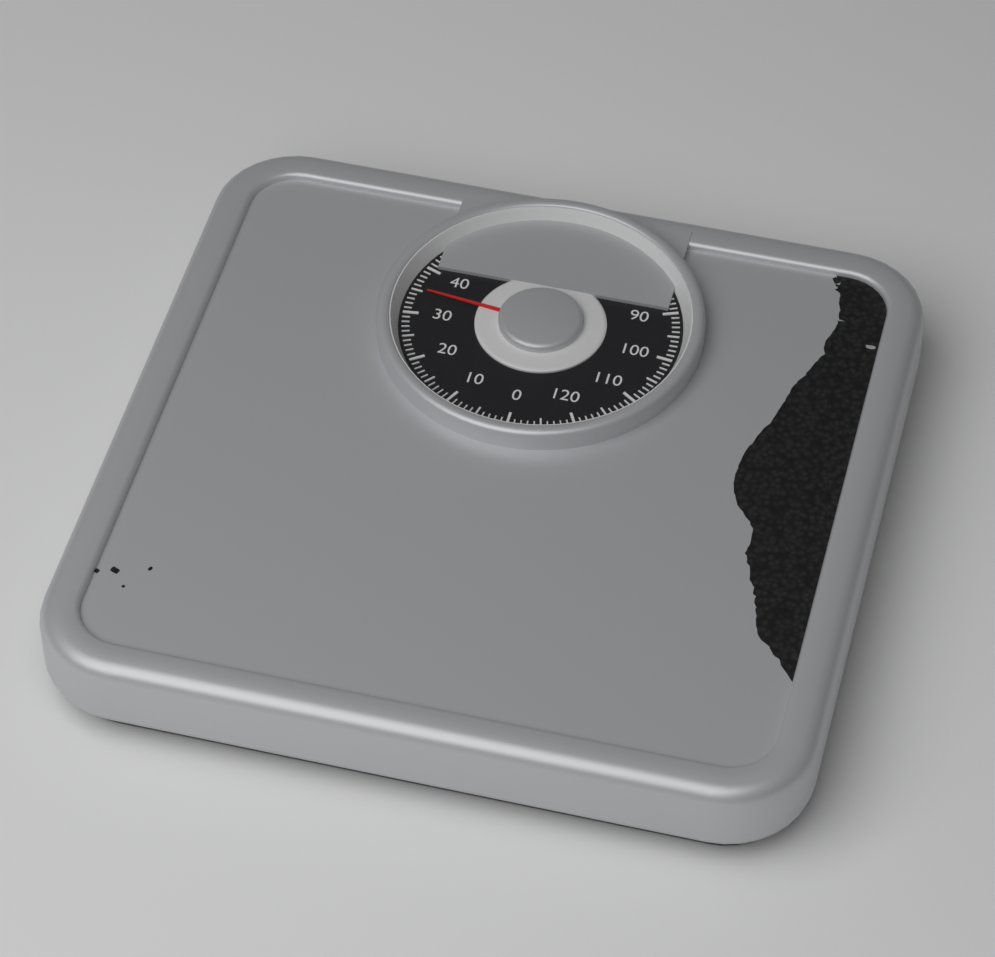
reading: 35 kg
